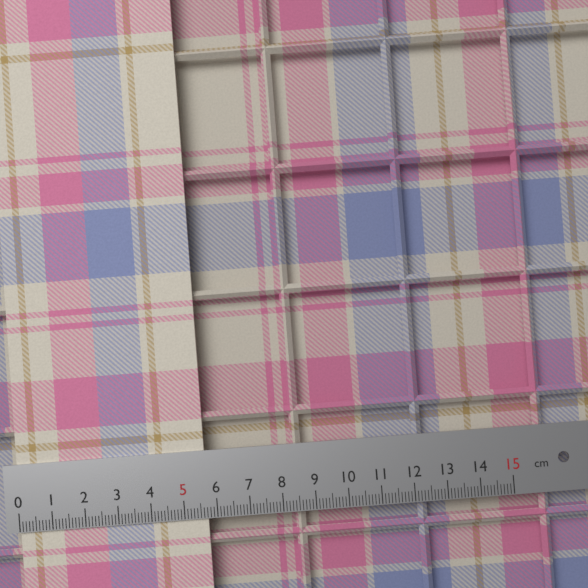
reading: 5.7 cm
